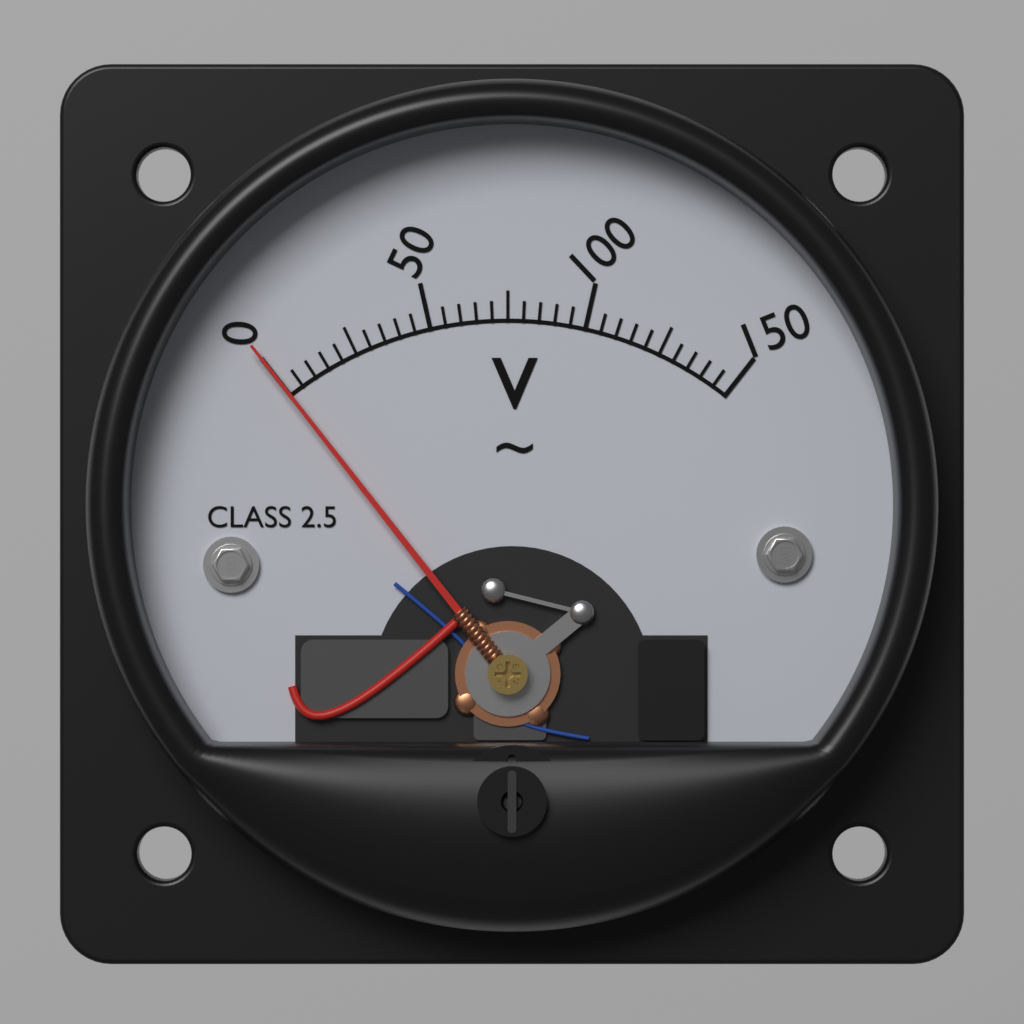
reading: 0 V
